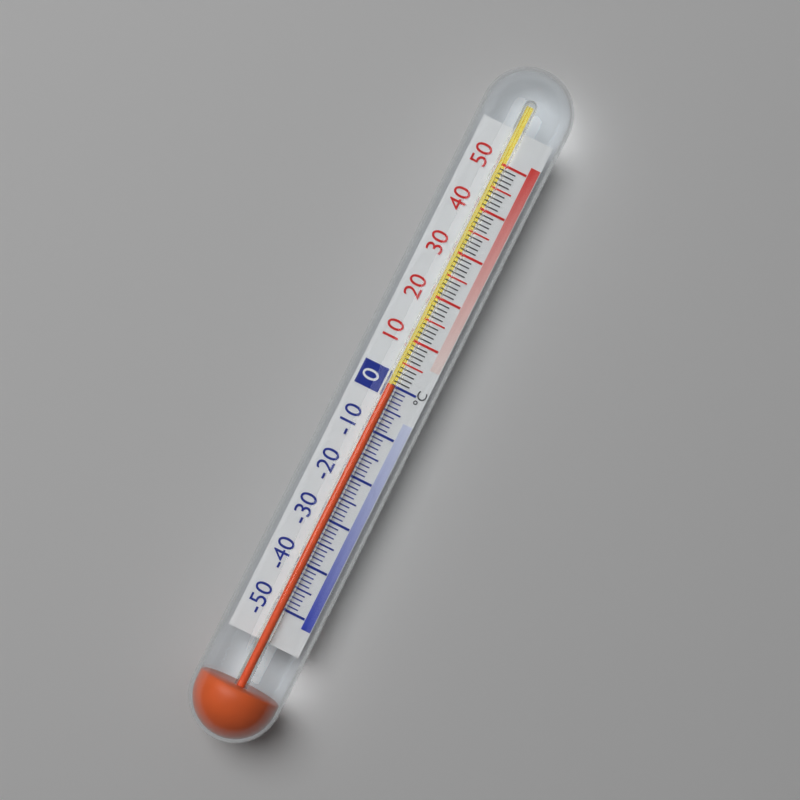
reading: 0 °C
